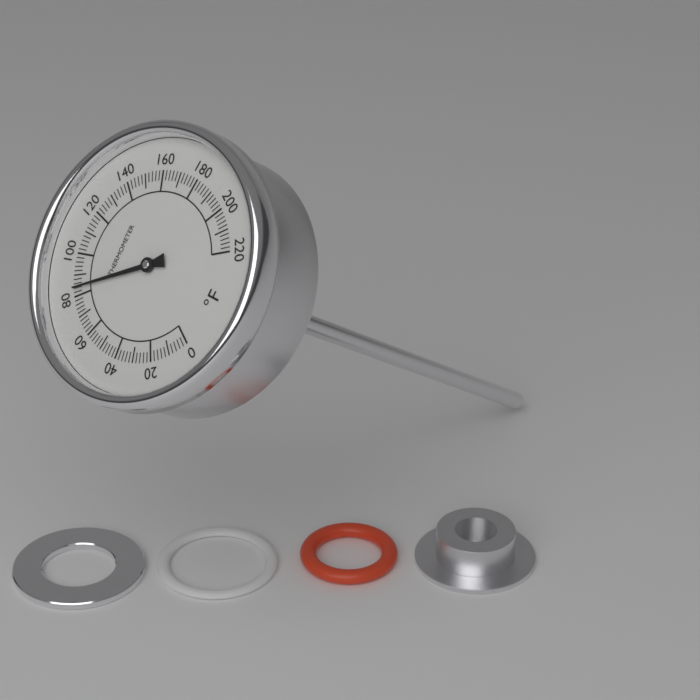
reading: 84 °F
